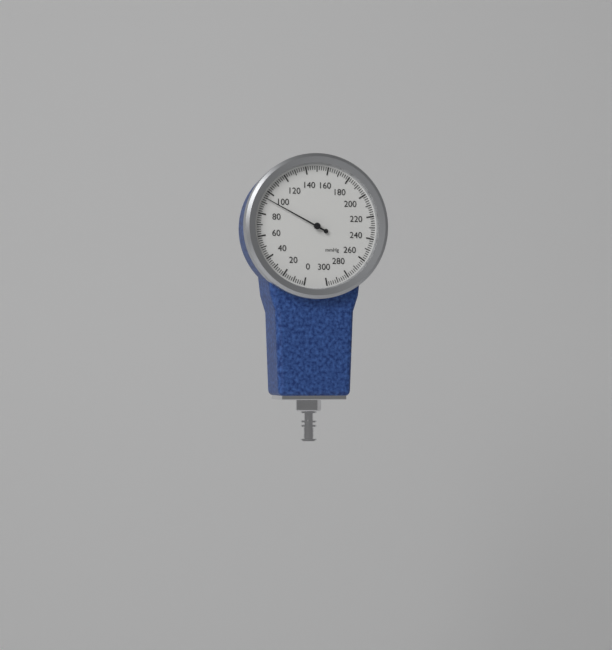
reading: 94 mmHg
